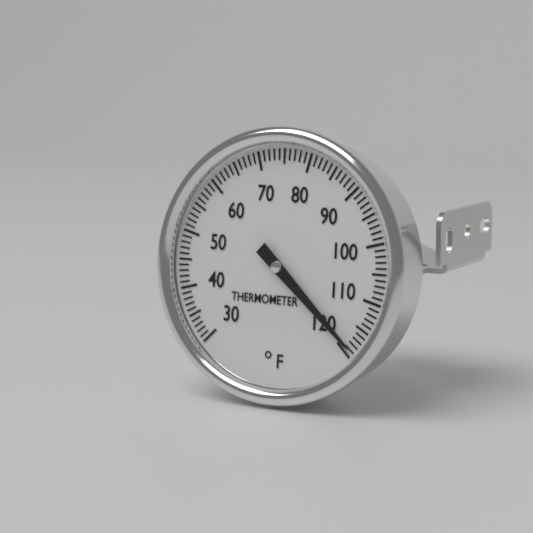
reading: 119 °F
